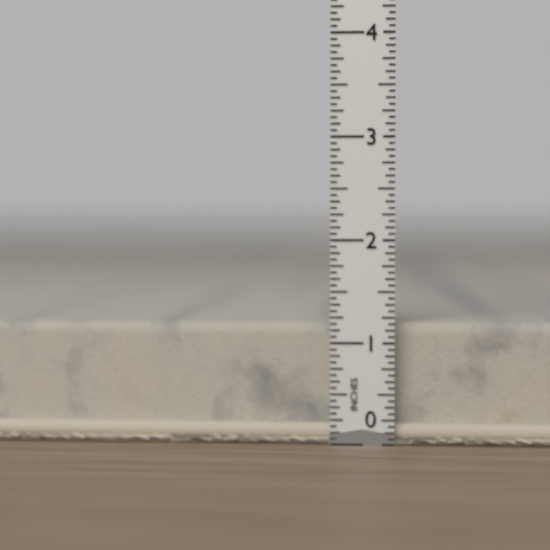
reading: 1.1875 in
